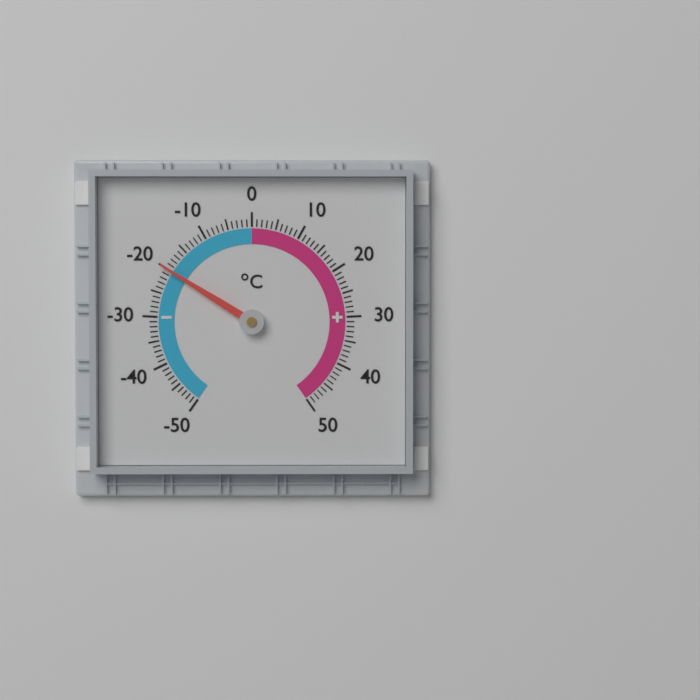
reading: -20 °C
